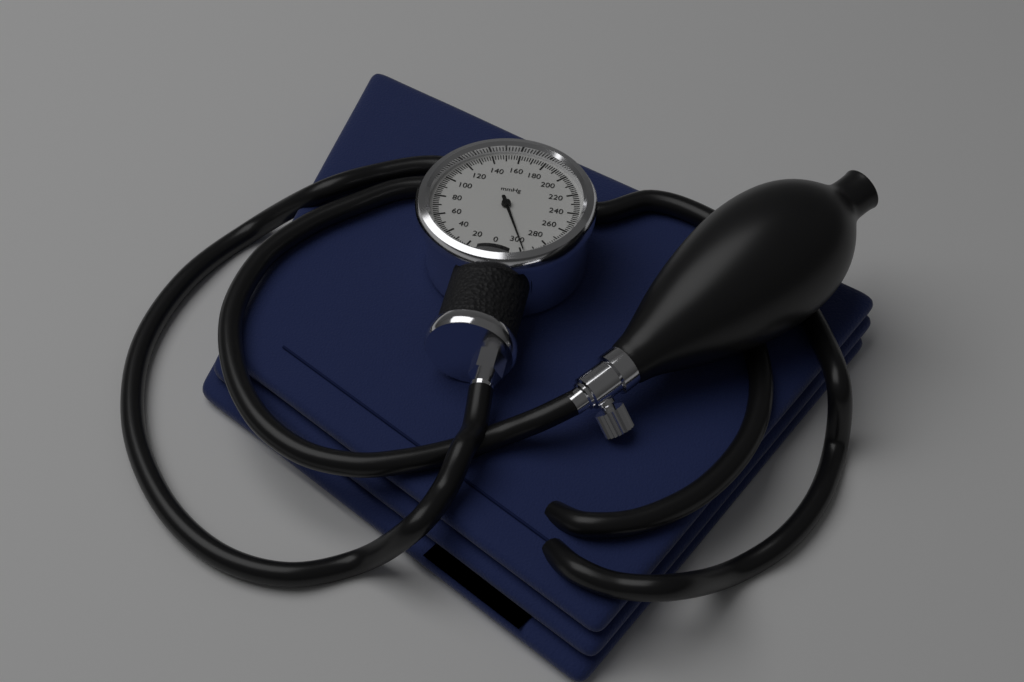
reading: 298 mmHg
